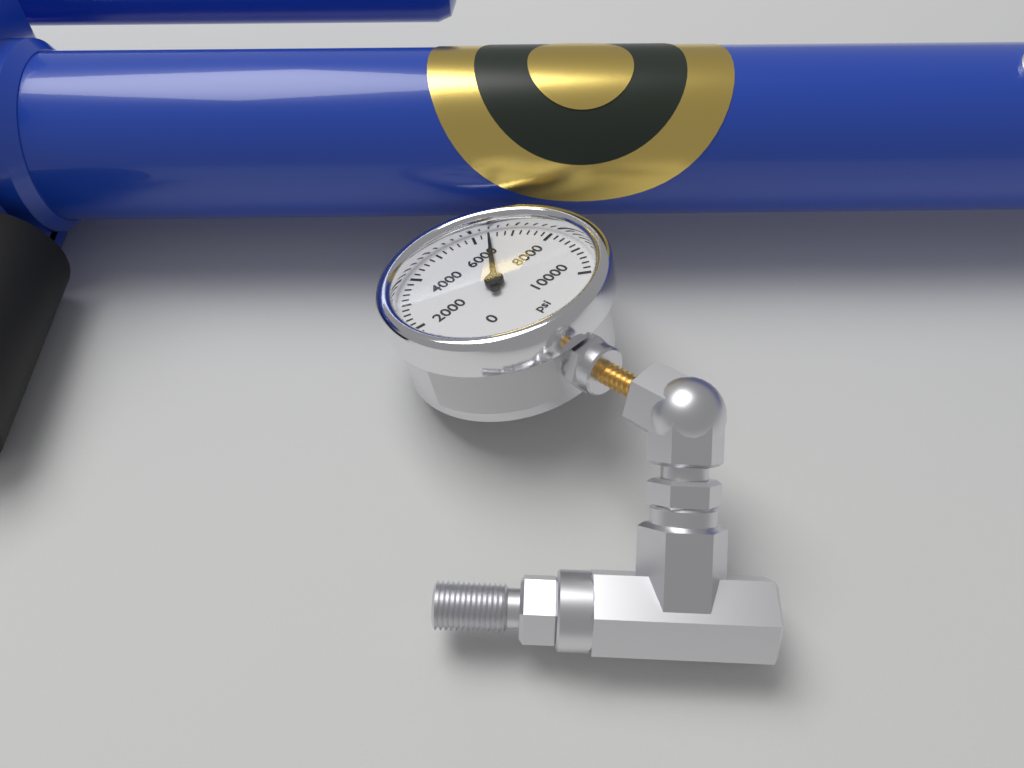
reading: 6400 psi
